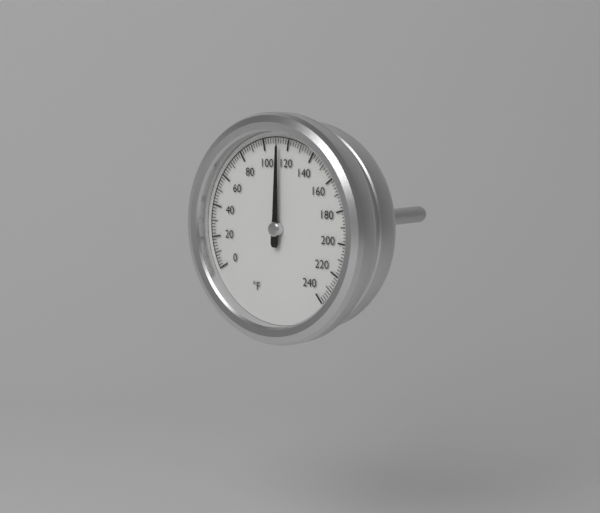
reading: 112 °F
